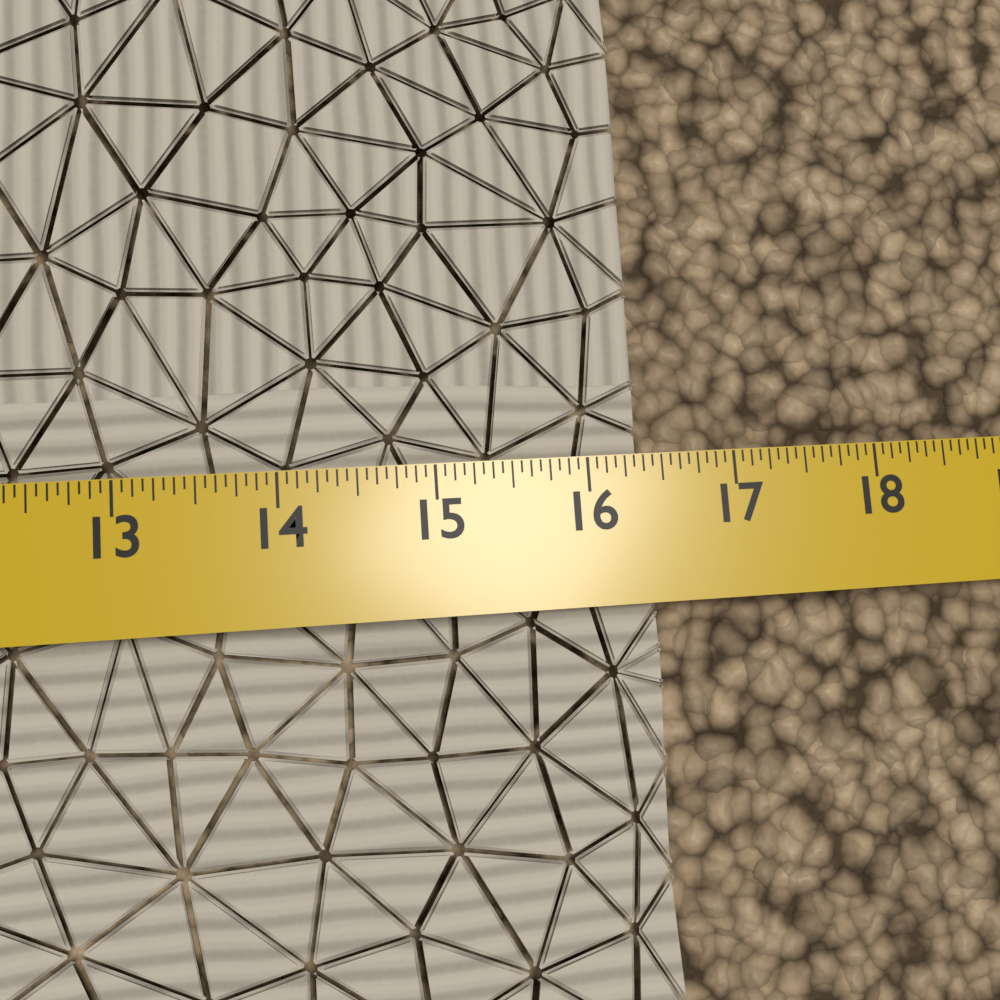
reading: 16.4375 in
